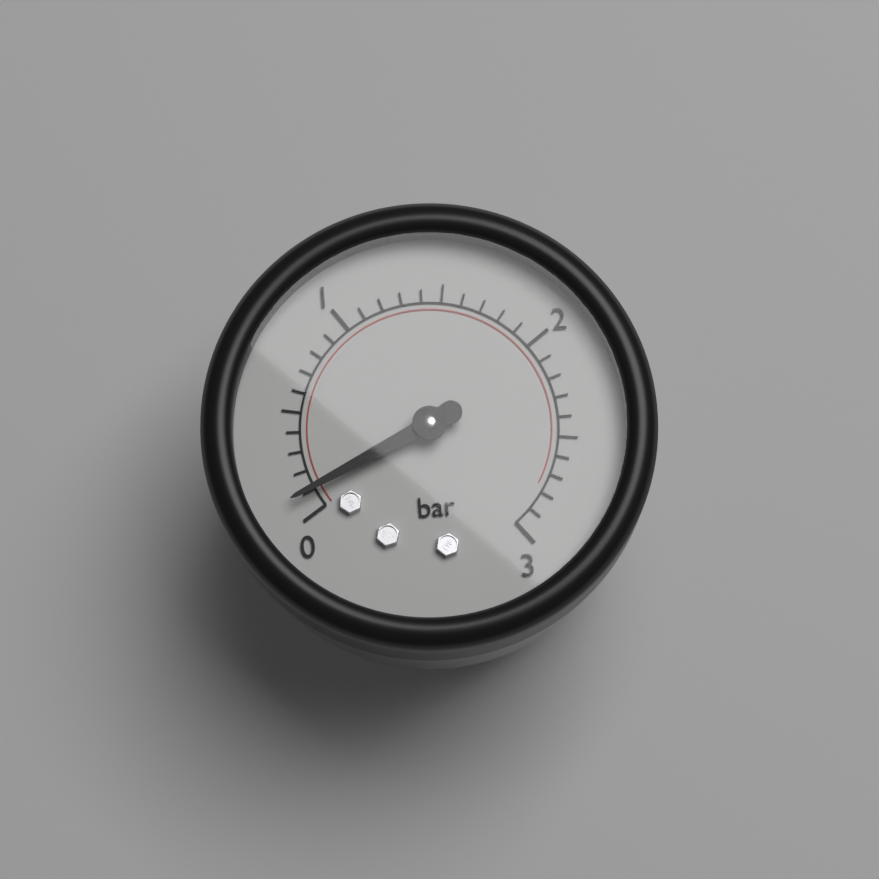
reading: 0.1 bar
